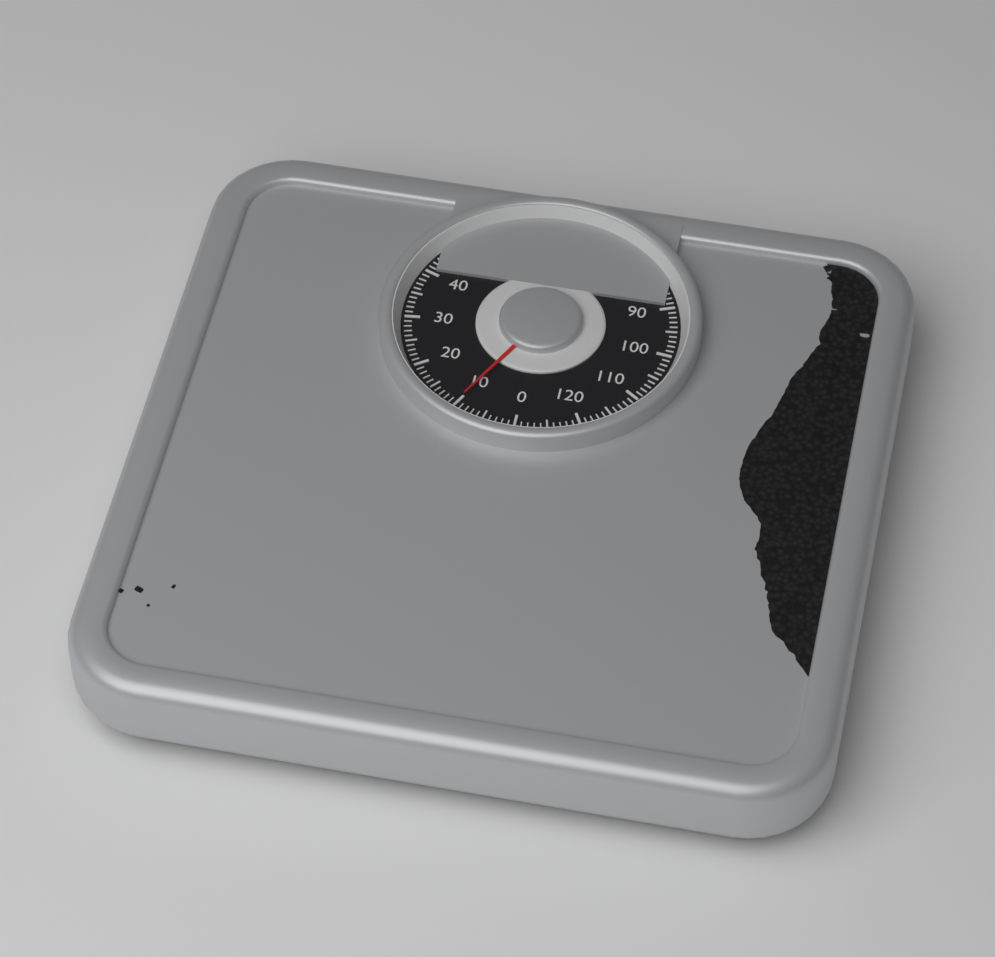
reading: 10 kg
